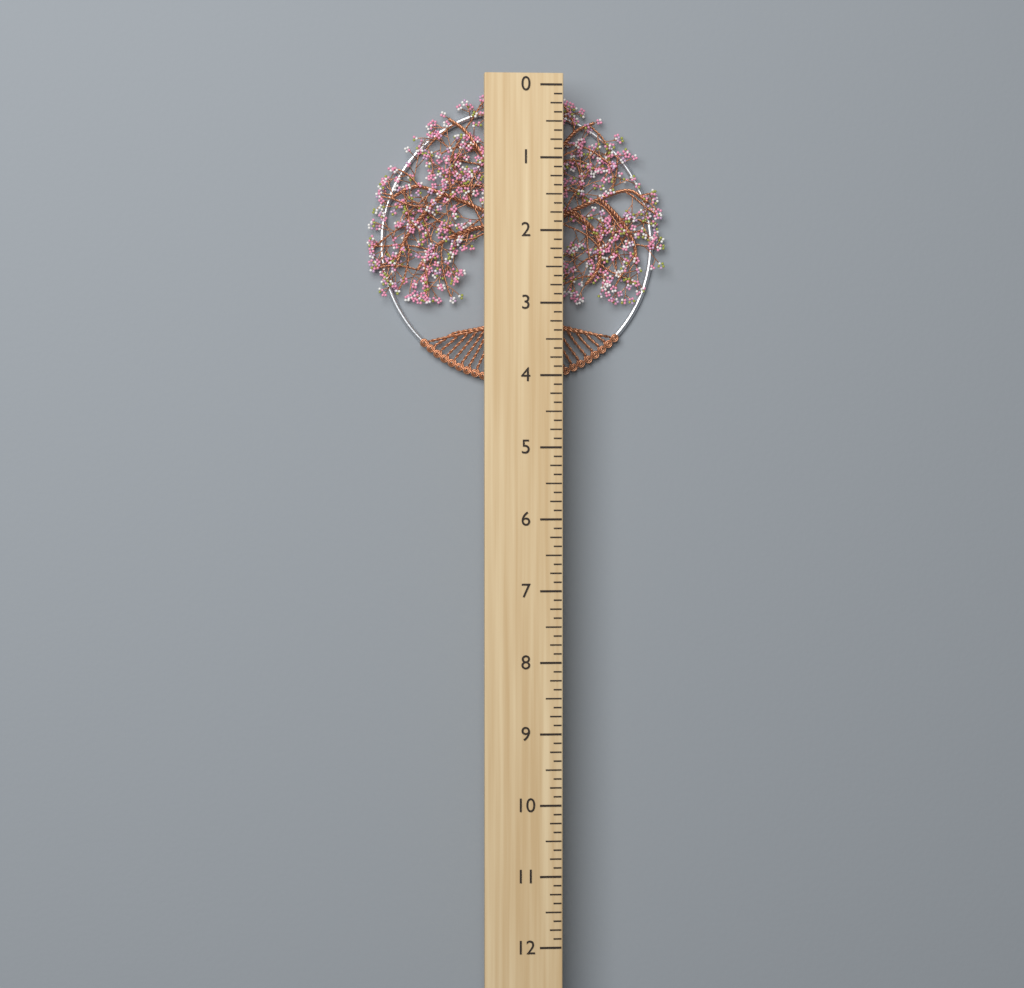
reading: 4.125 (no unit)
